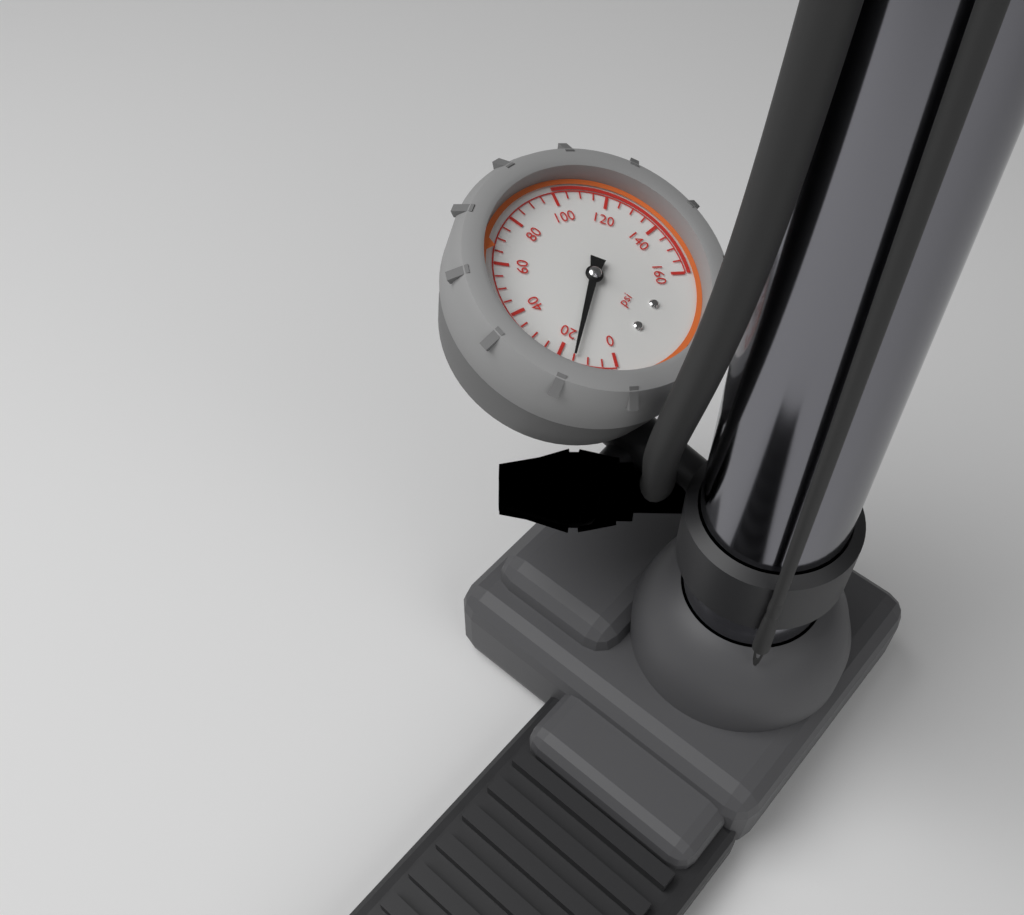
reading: 15 psi
